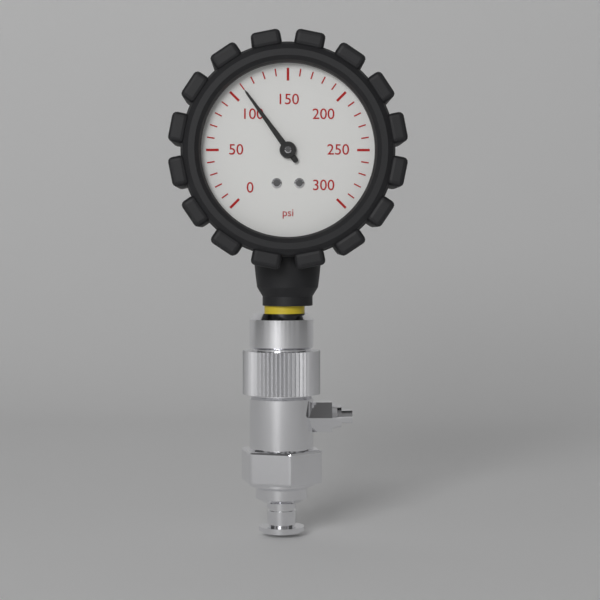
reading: 110 psi
